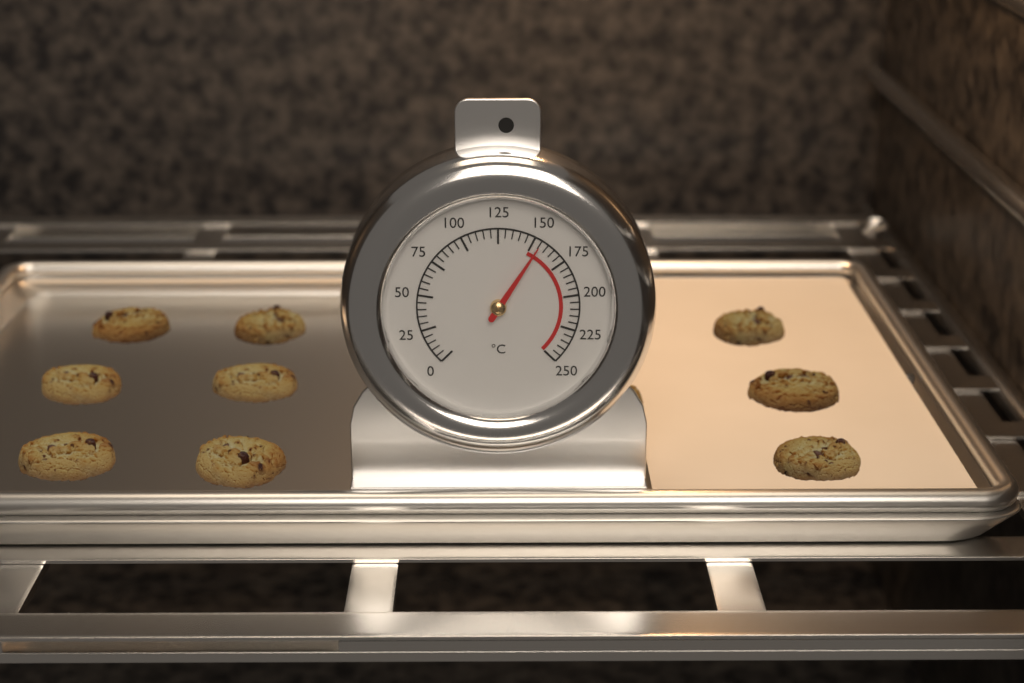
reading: 155 °C
